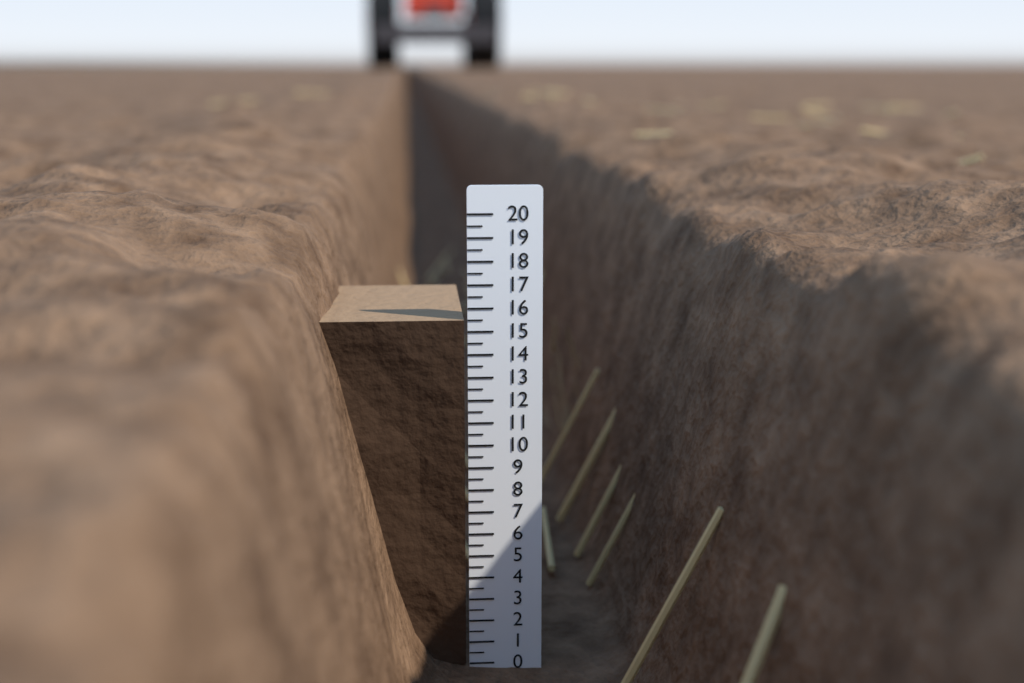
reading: 15.5 (no unit)
